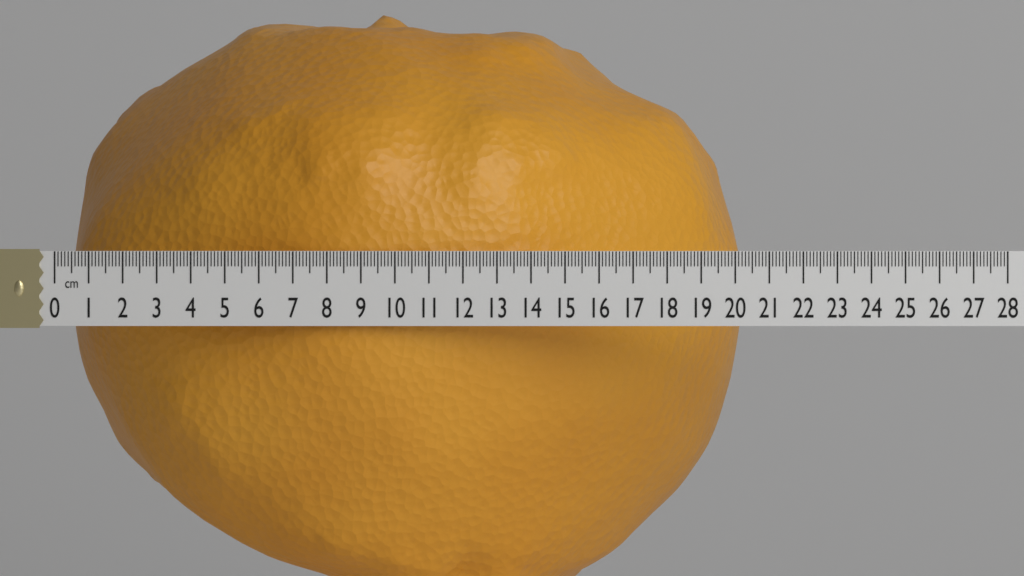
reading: 19.8 cm
